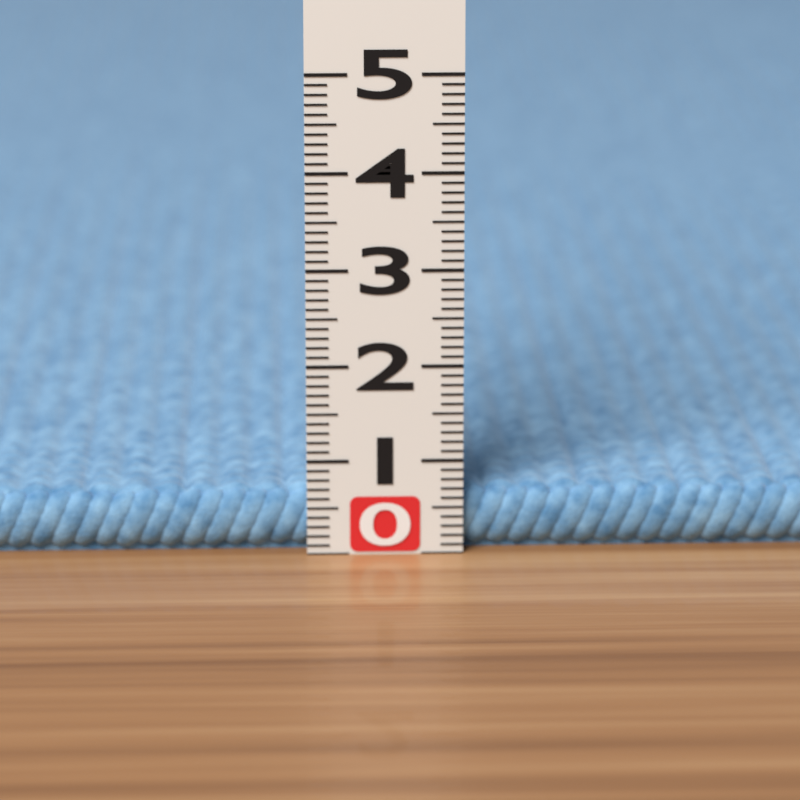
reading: 0.7 (no unit)
